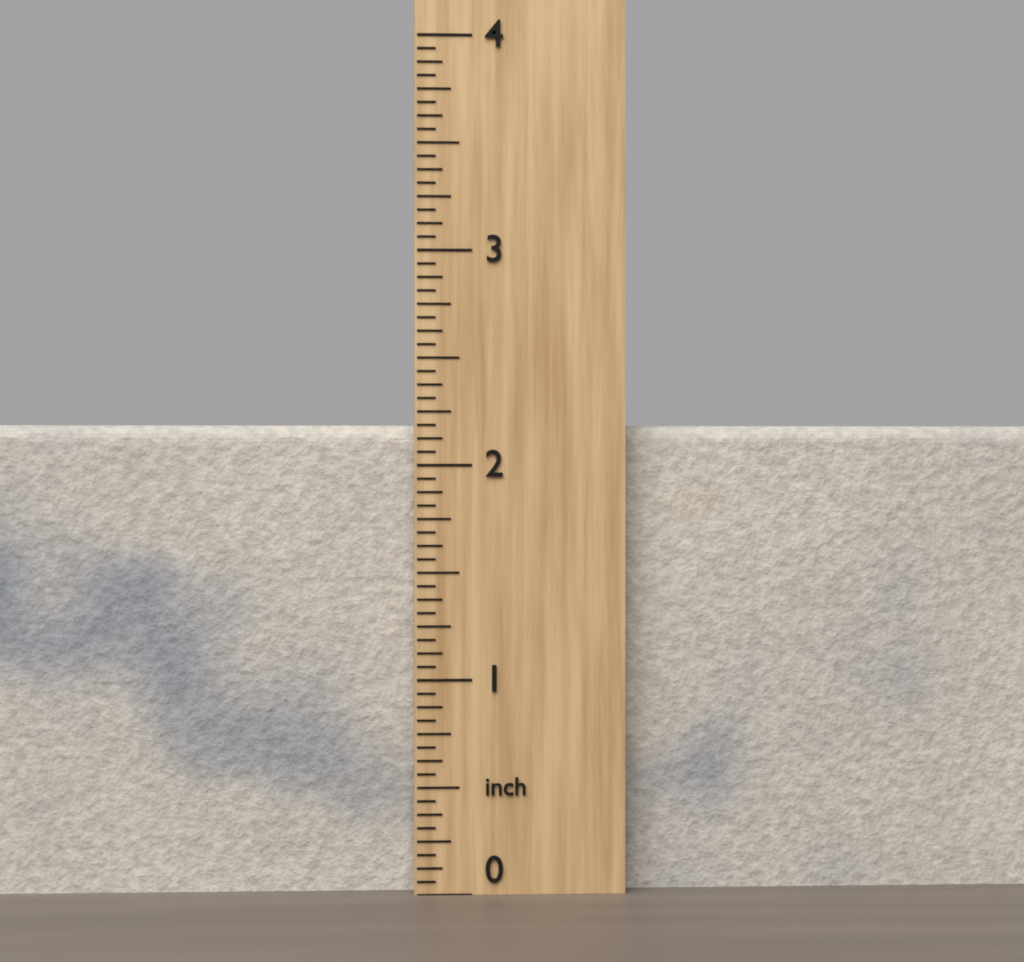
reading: 2.1875 inch
